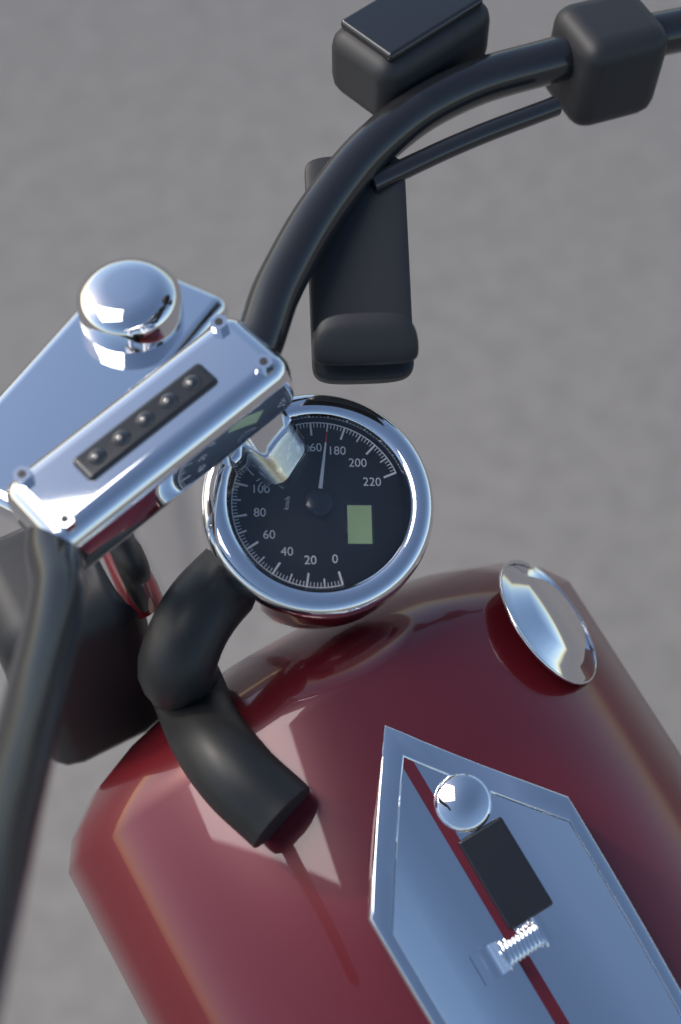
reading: 170 km/h
